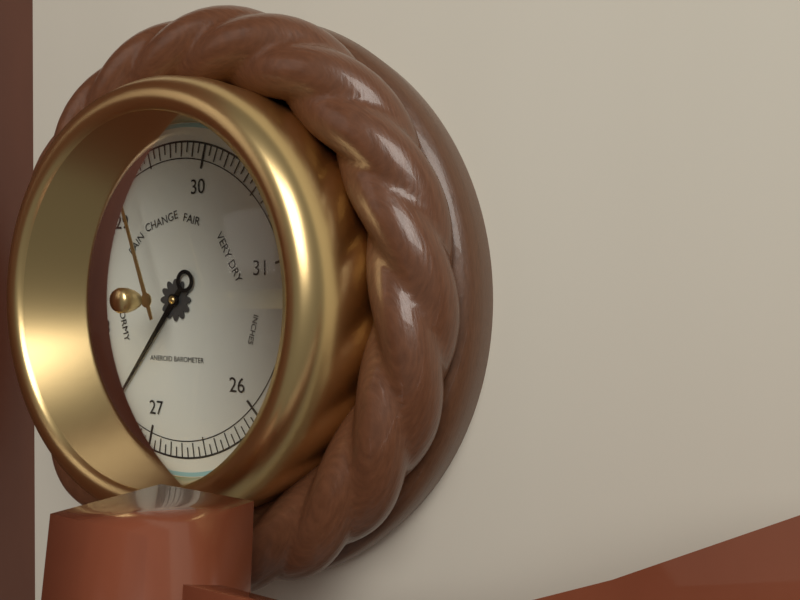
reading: 27.40 inHg
